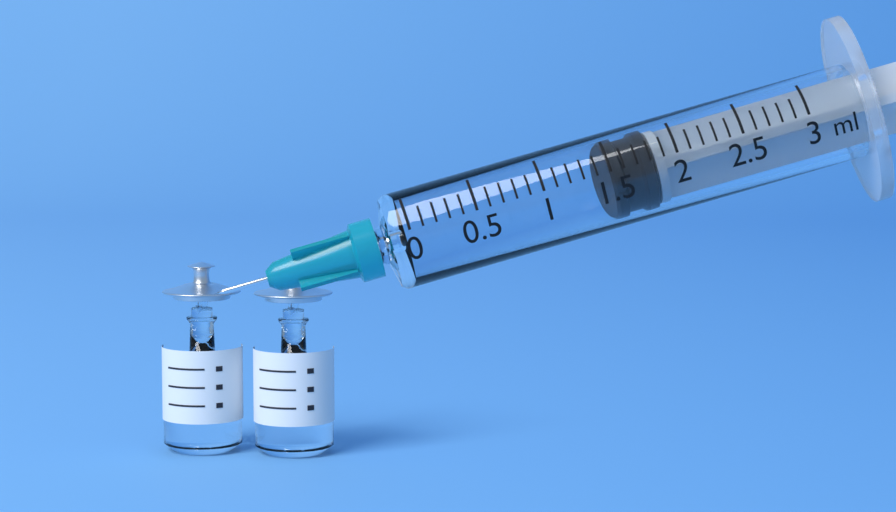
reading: 1.5 ml
